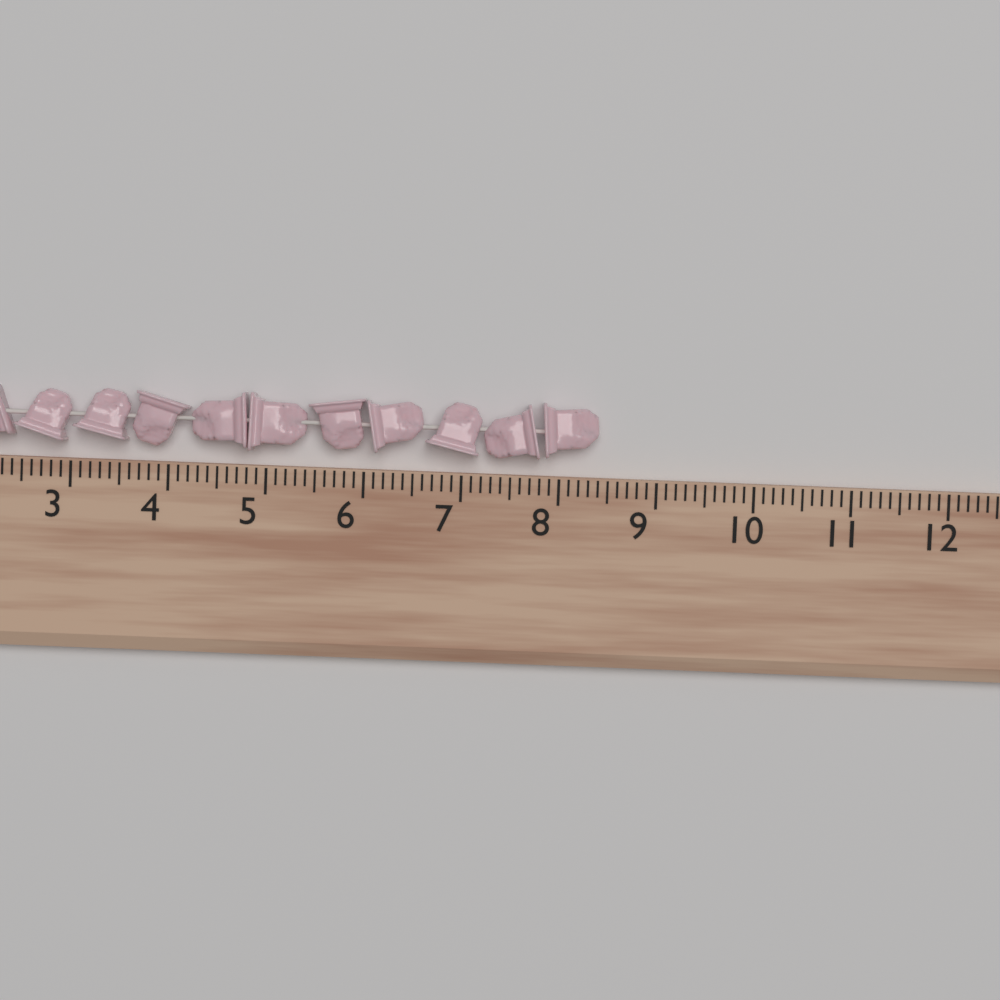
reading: 8.4 (no unit)
